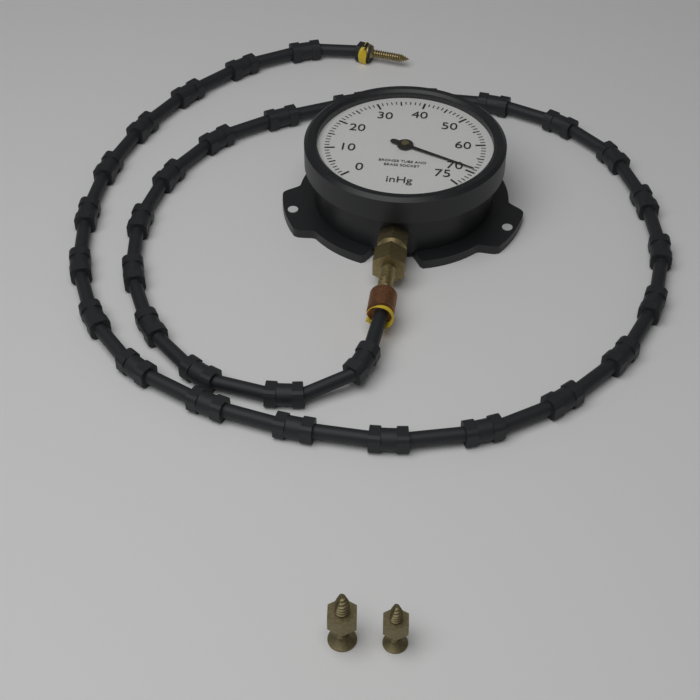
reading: 69 inHg
